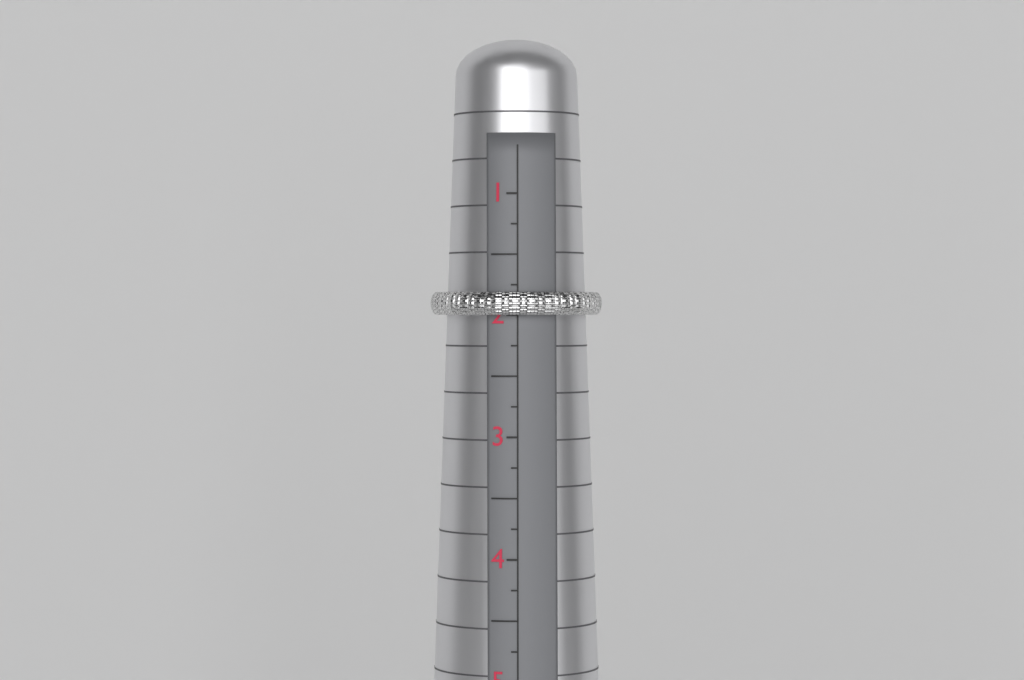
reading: 2.00 (no unit)
